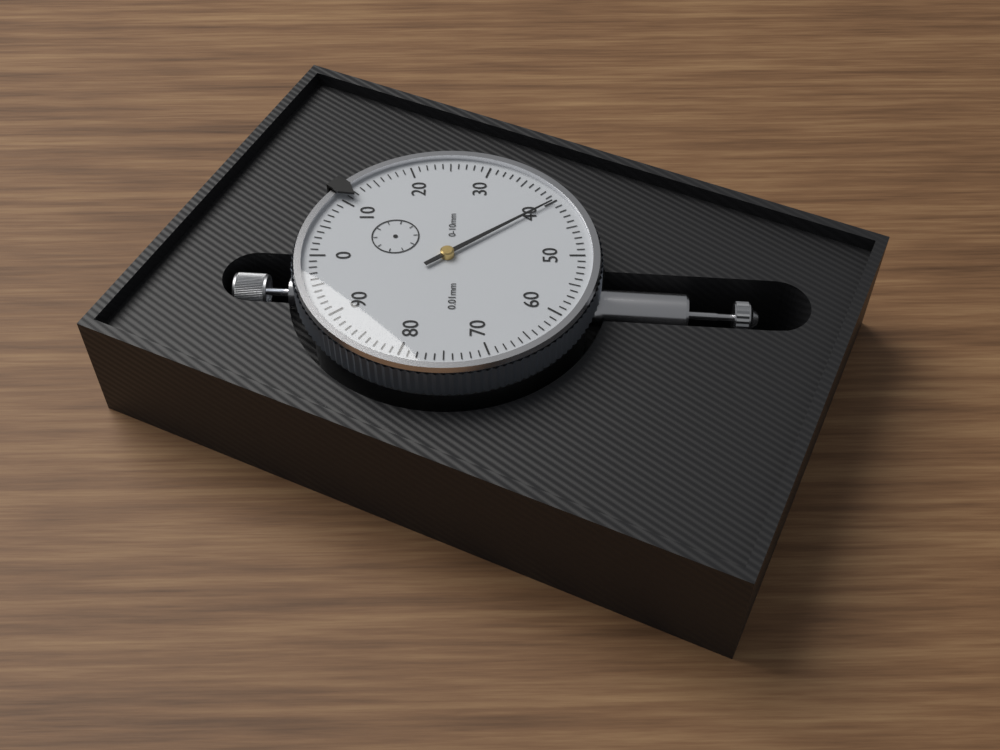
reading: 0.40 mm
